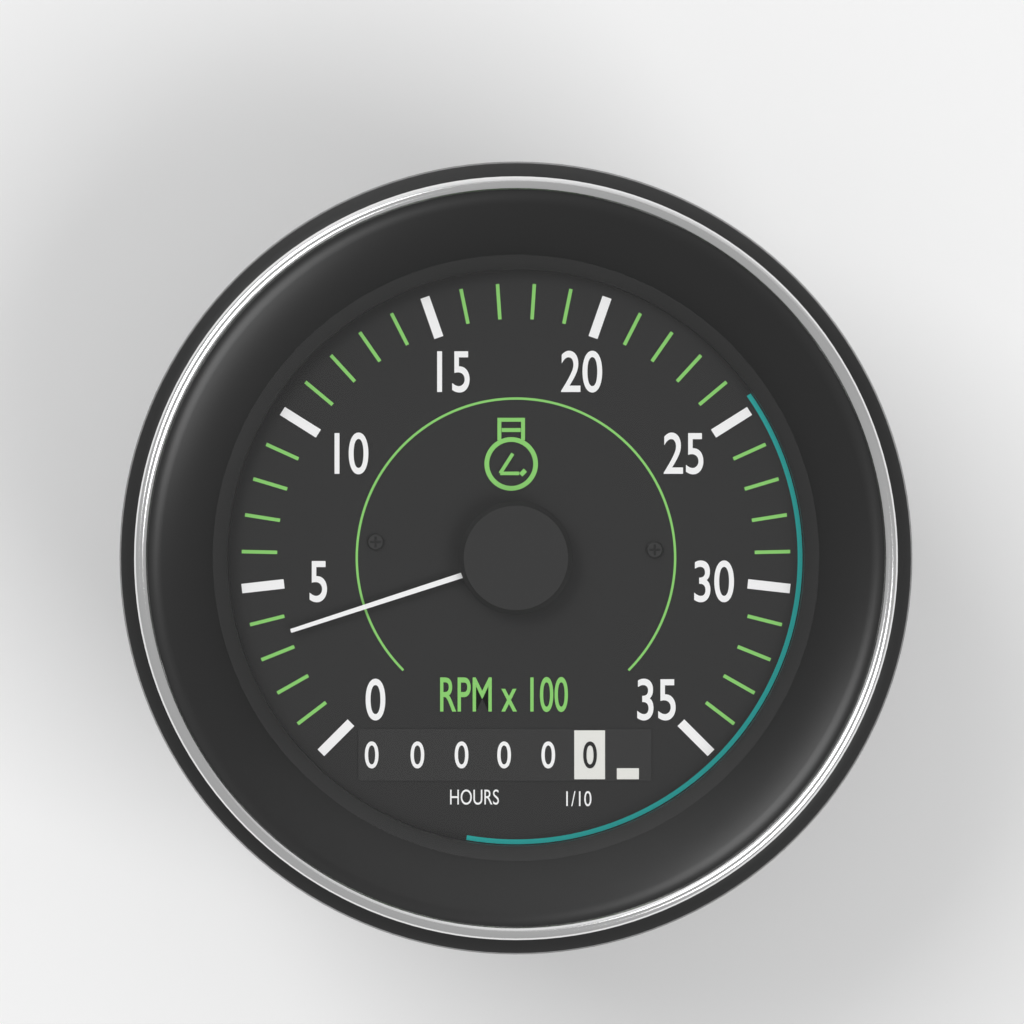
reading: 350 RPM
